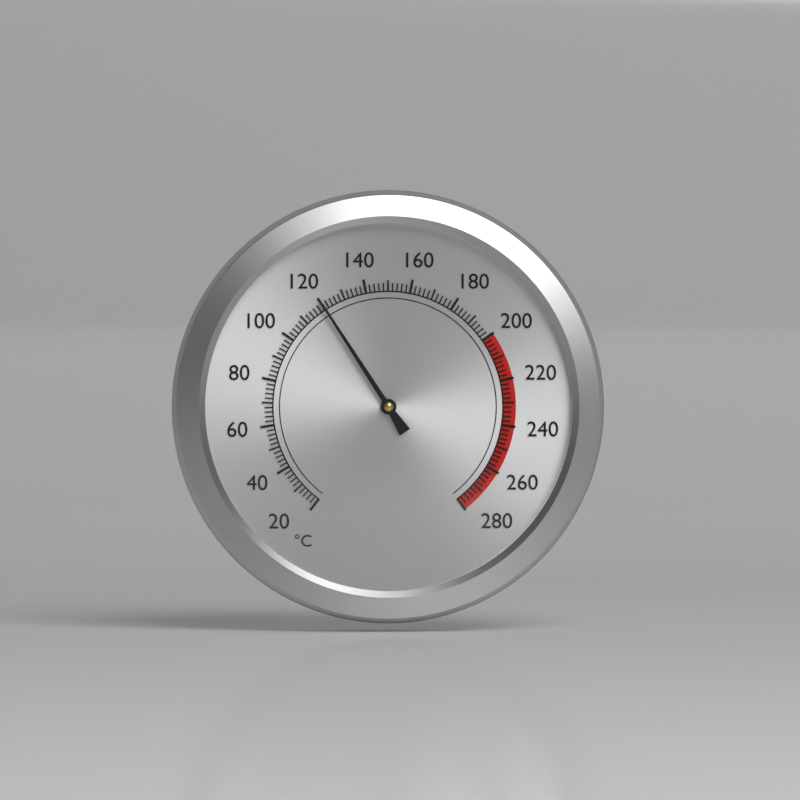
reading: 120 °C
